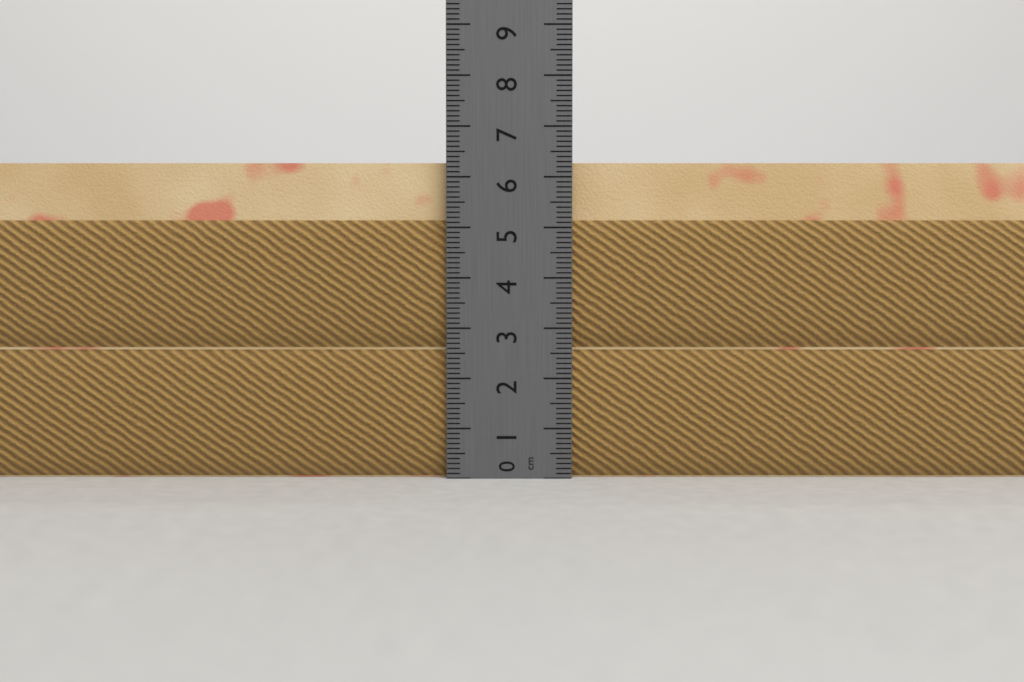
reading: 6.3 cm
